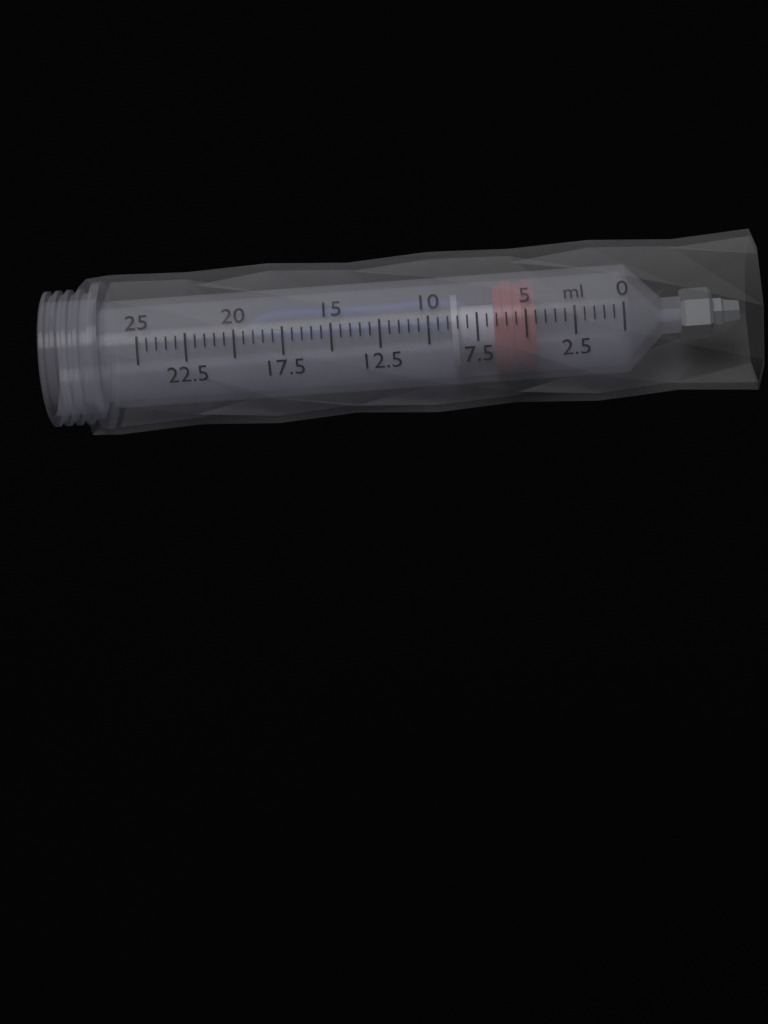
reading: 4.5 ml
